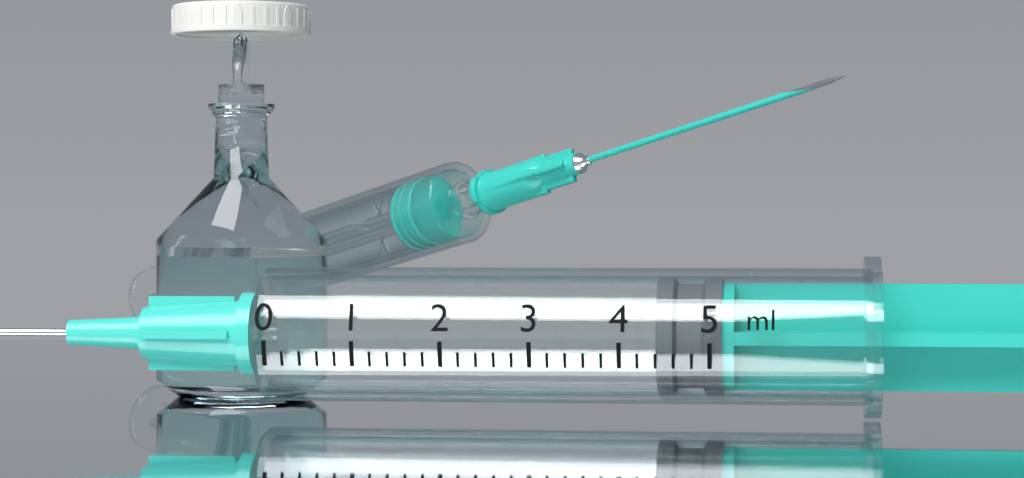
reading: 4.4 ml
